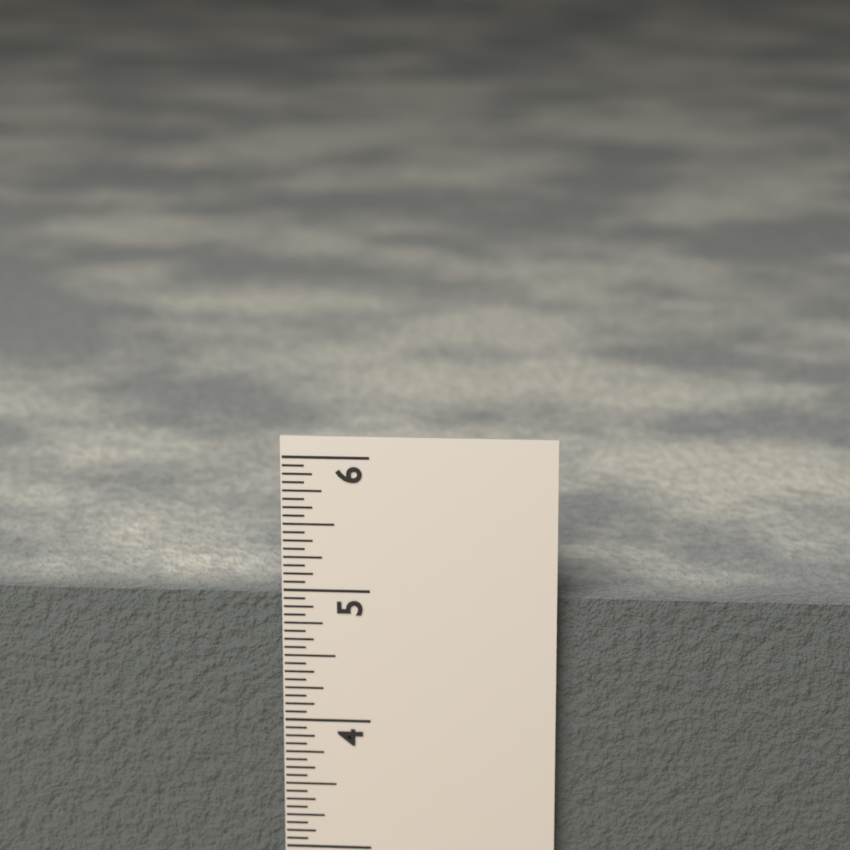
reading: 4.9375 in
